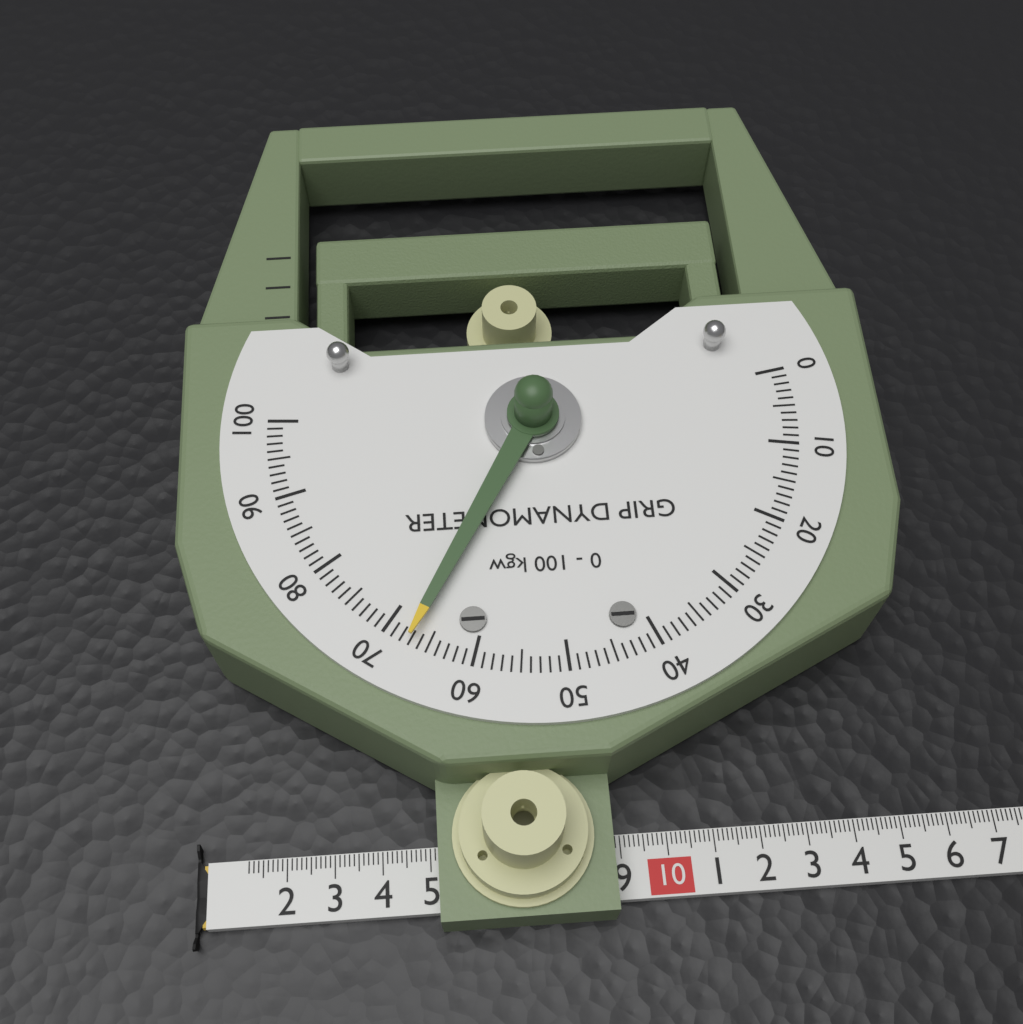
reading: 67 kgw
